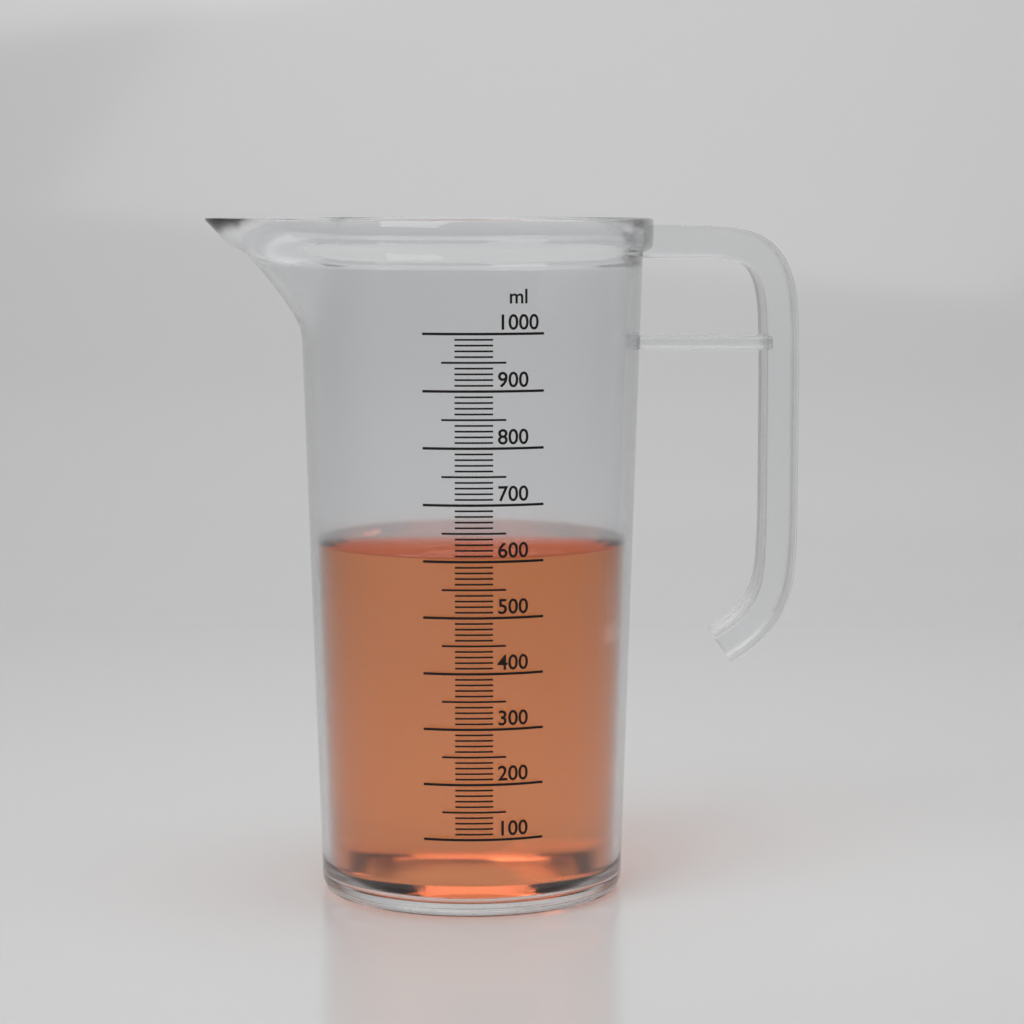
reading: 610 ml
